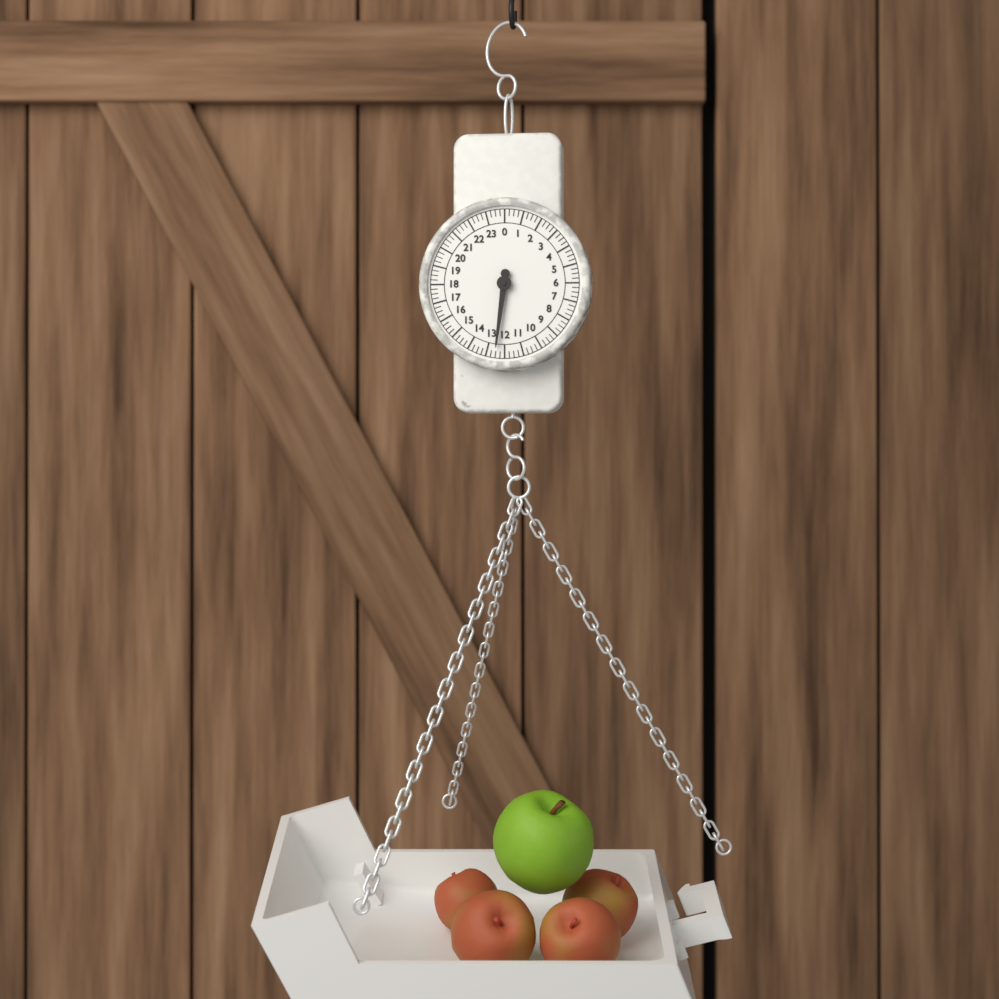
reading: 12.50 (no unit)
